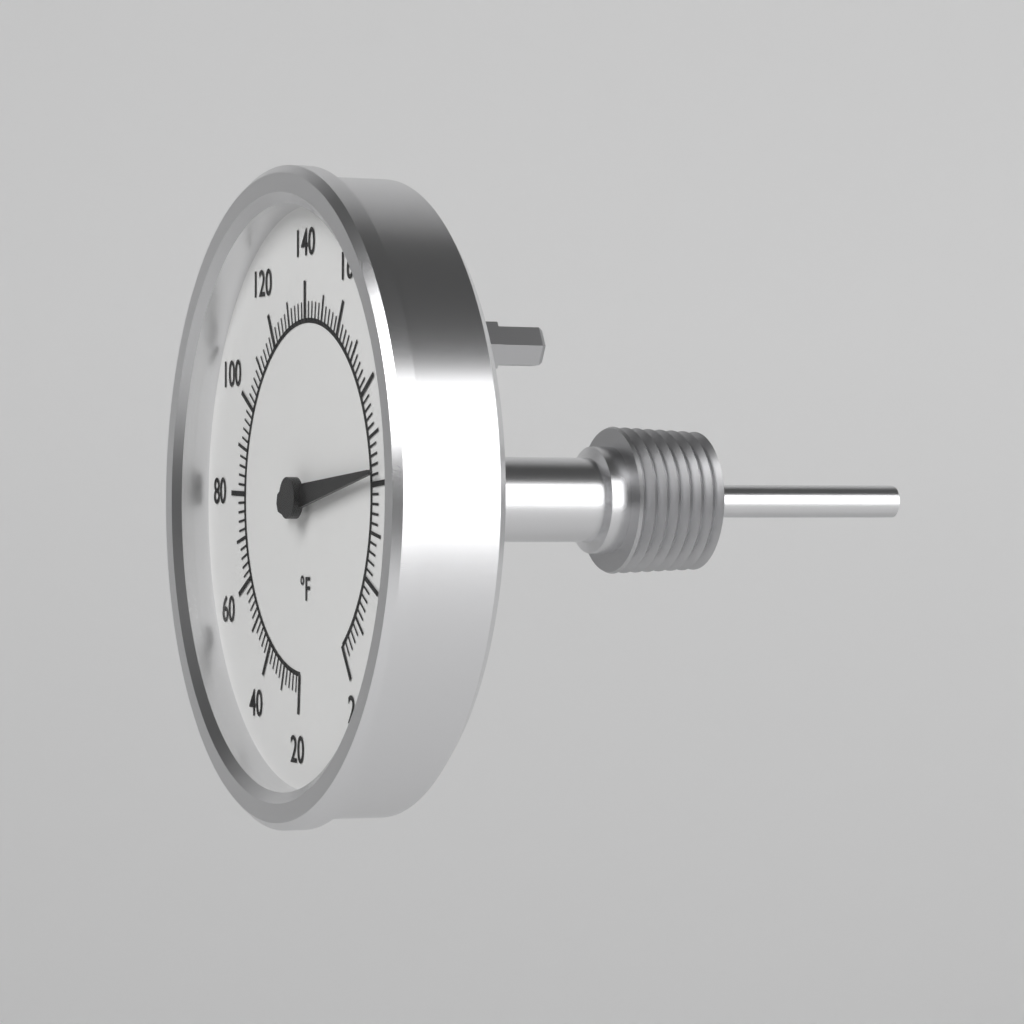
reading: 198 °F
